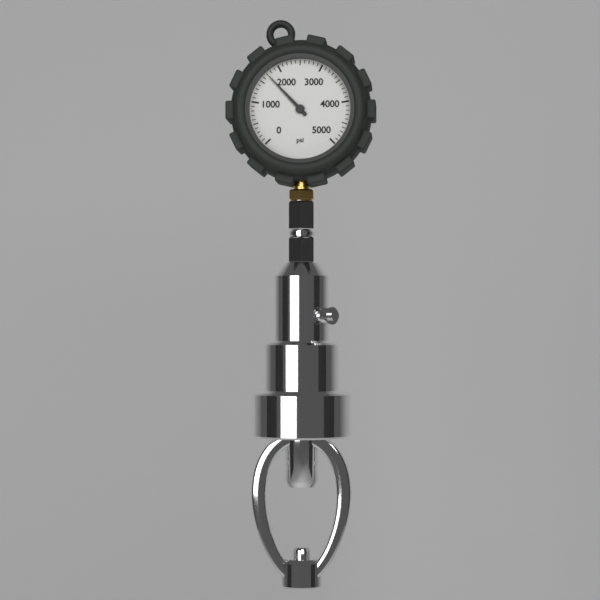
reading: 1700 psi
